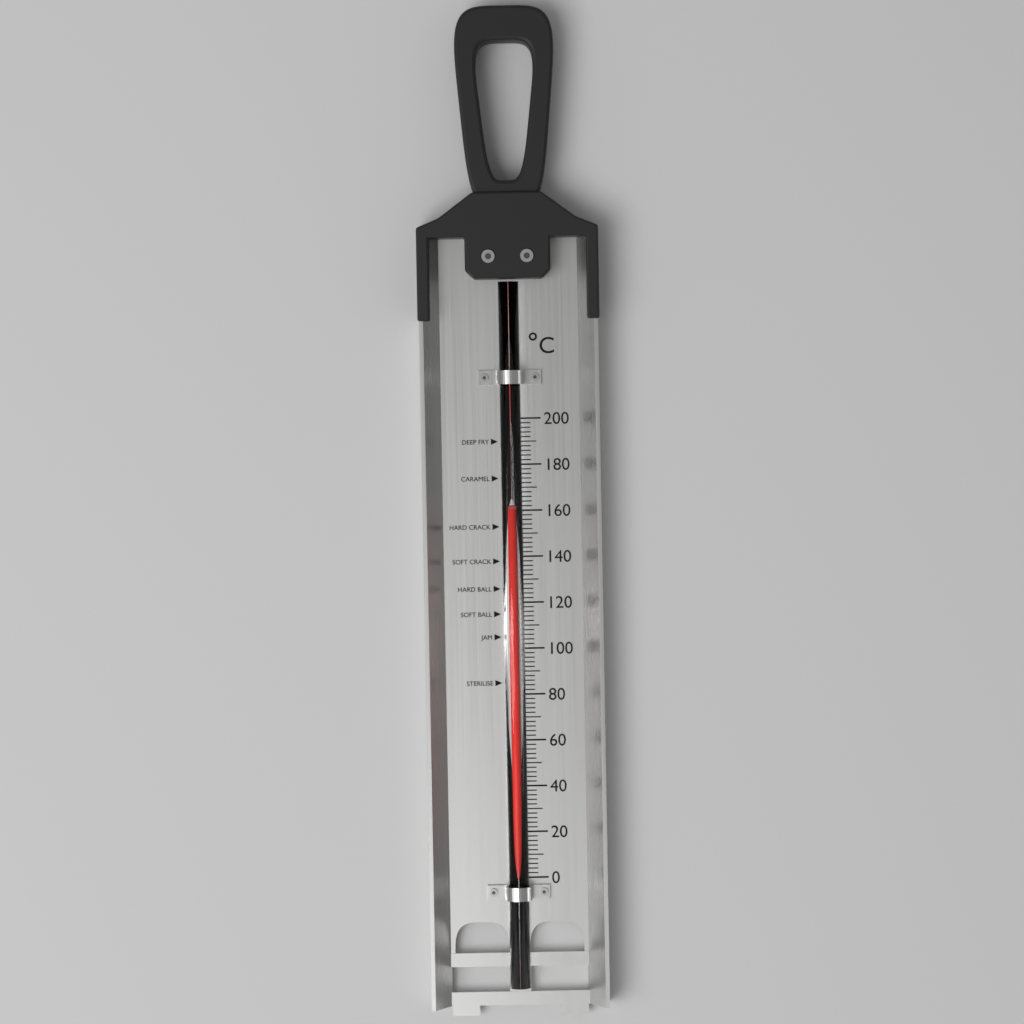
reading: 160 °C
